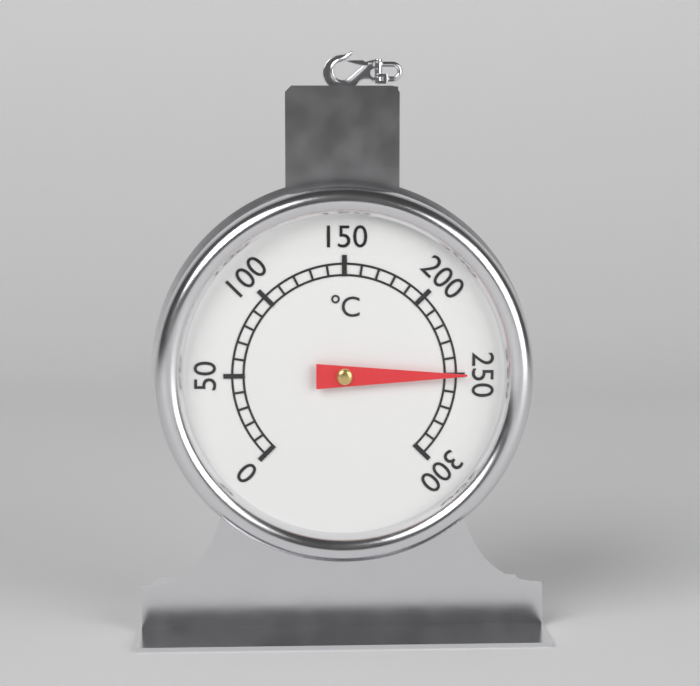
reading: 250 °C
